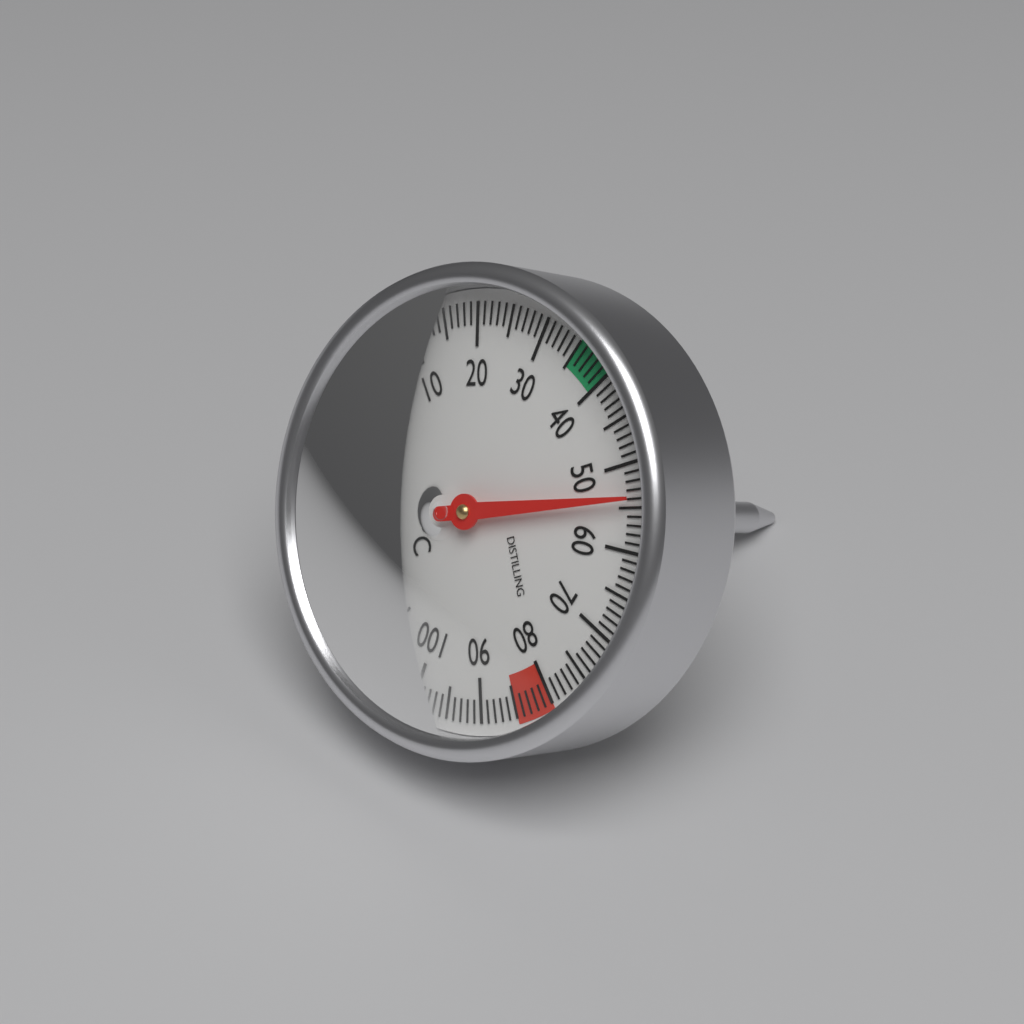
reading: 54 °C
